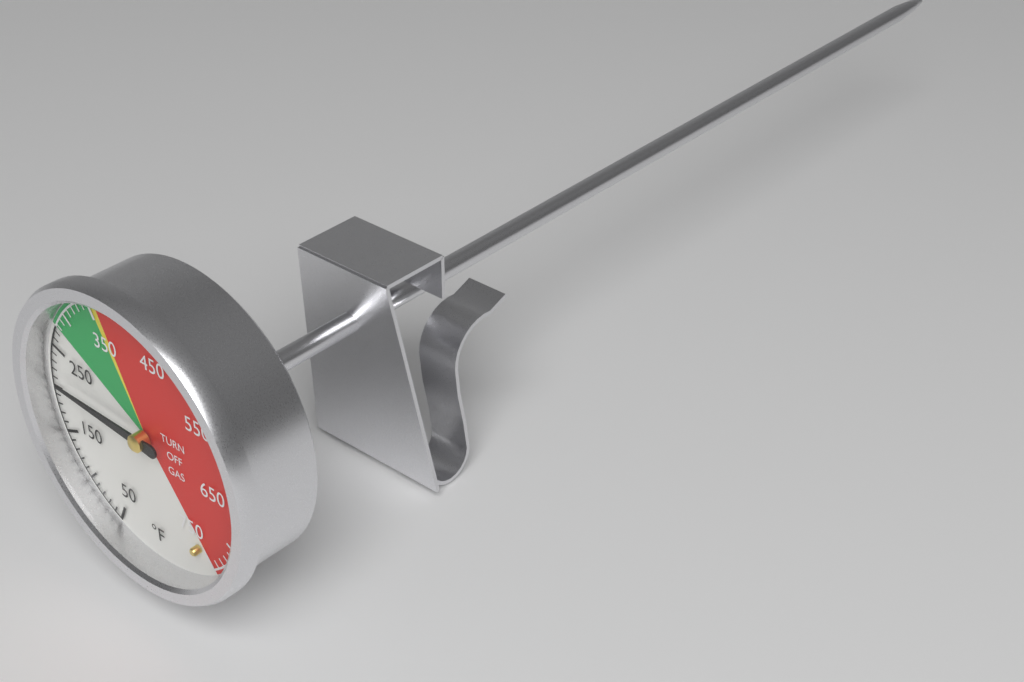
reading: 210 °F
